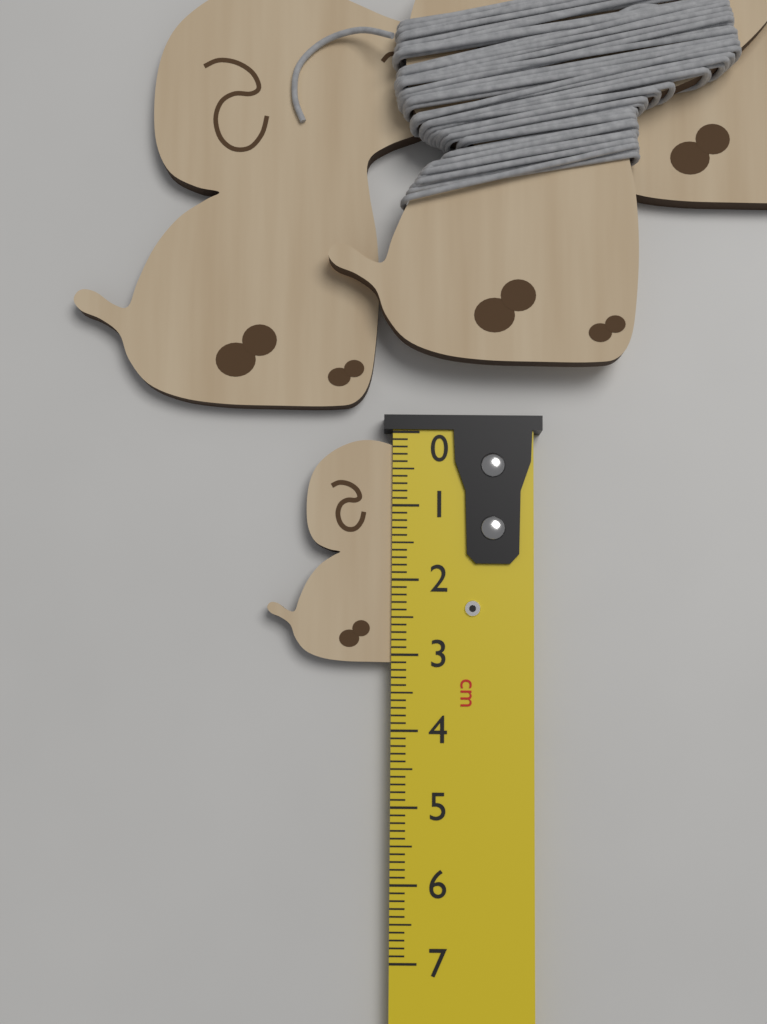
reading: 3.1 cm
